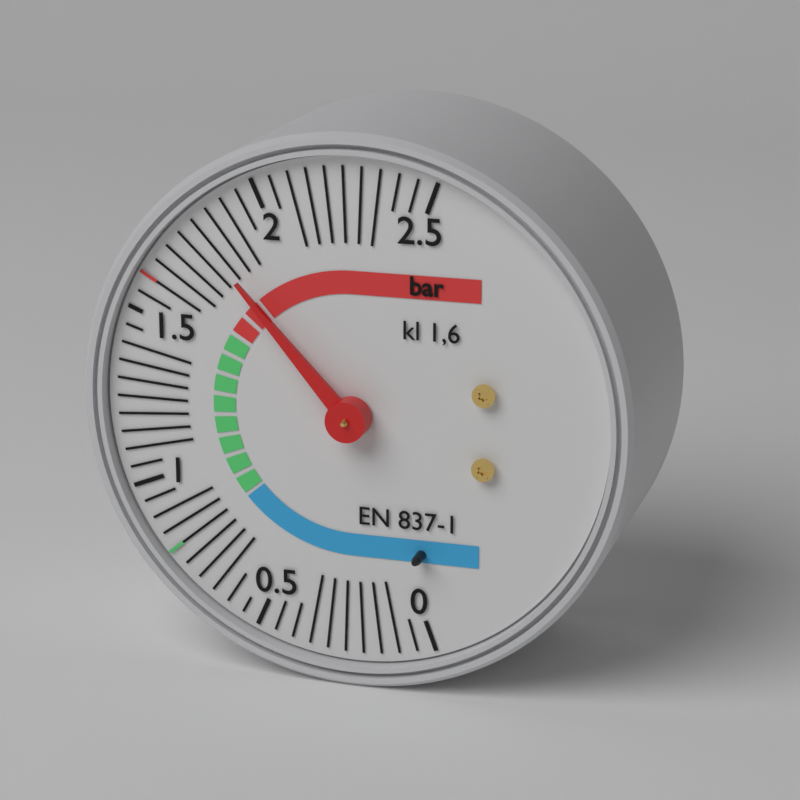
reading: 1.80 bar
